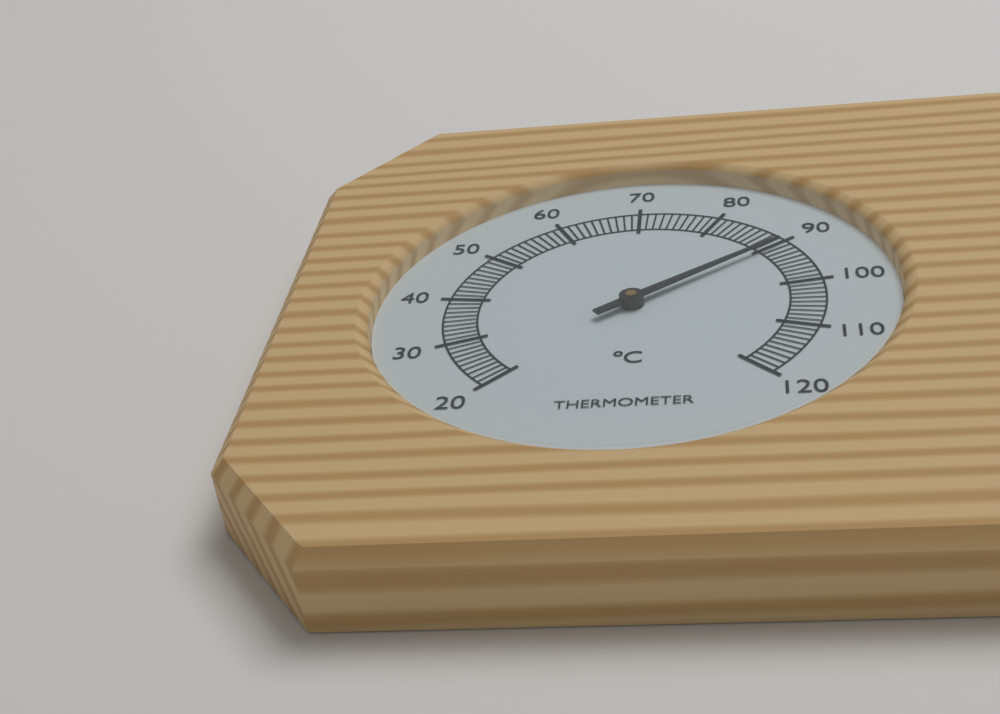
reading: 90 °C
